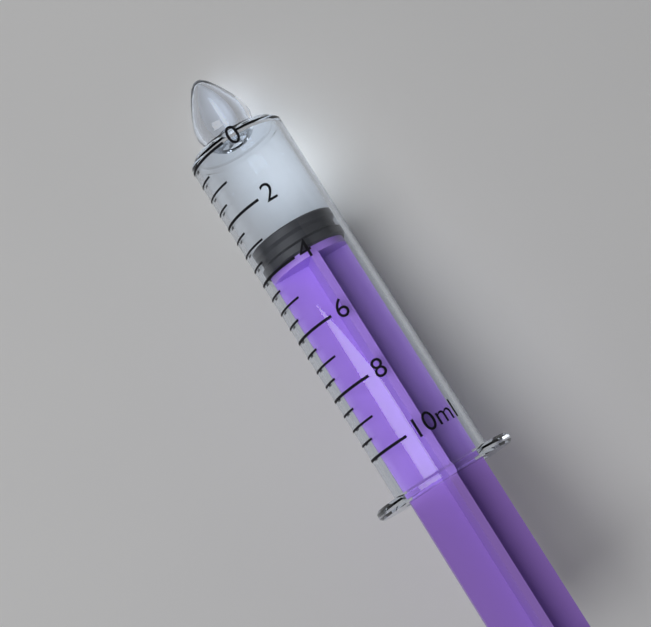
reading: 3.0 ml
